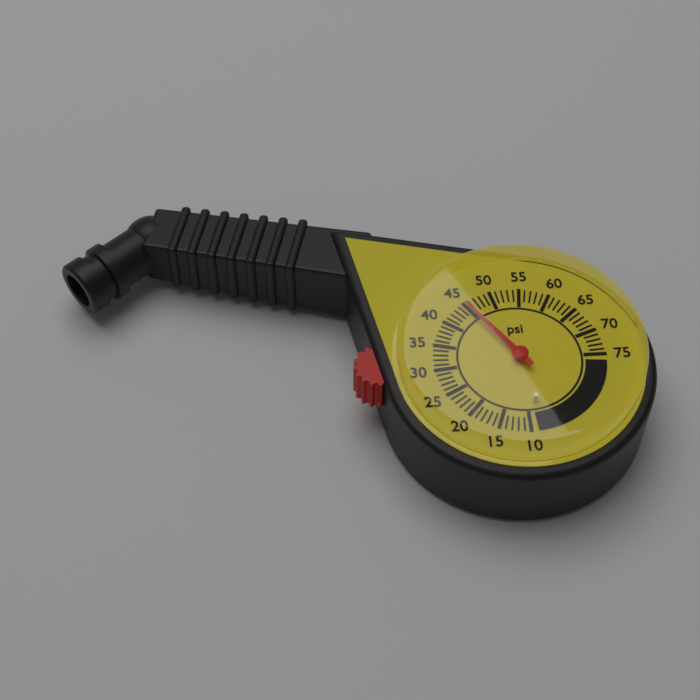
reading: 45 psi
